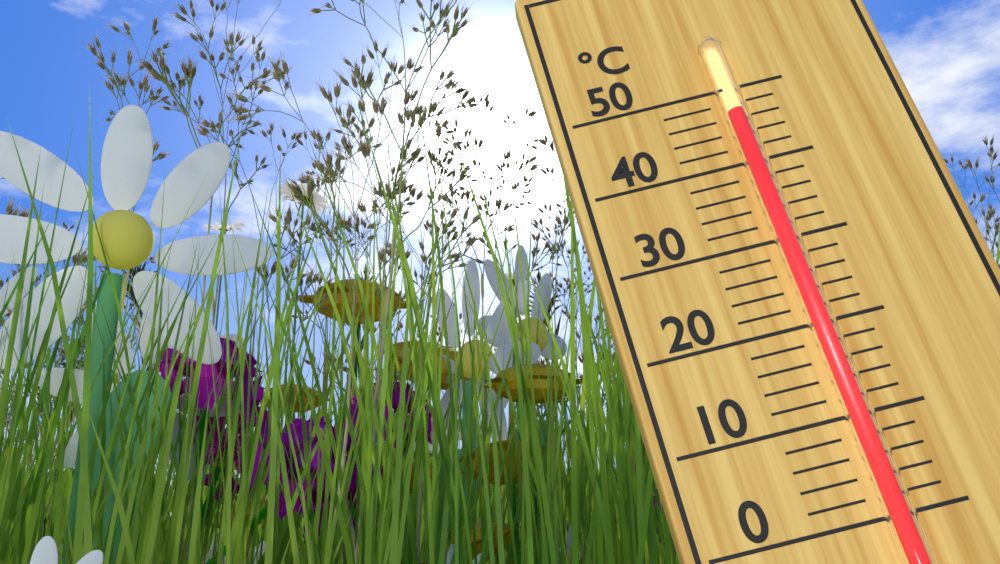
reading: 46 °C
